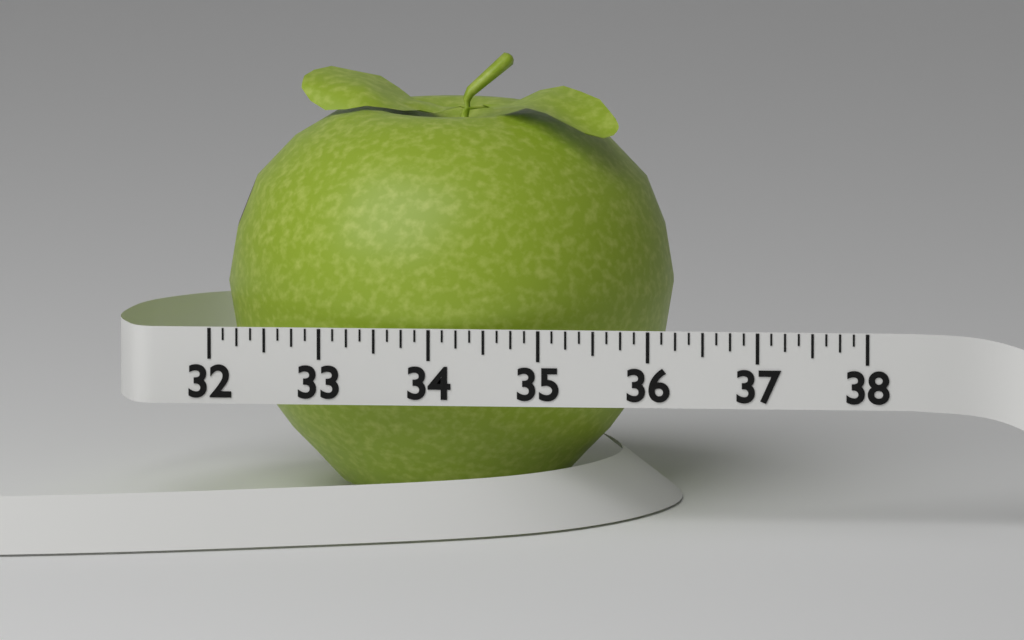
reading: 36.125 (no unit)
